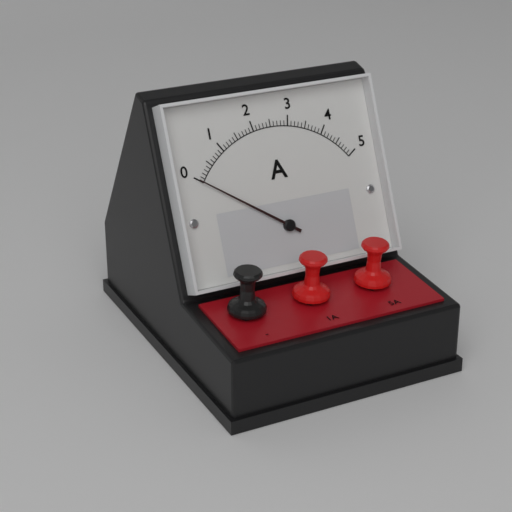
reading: 0.0 A
